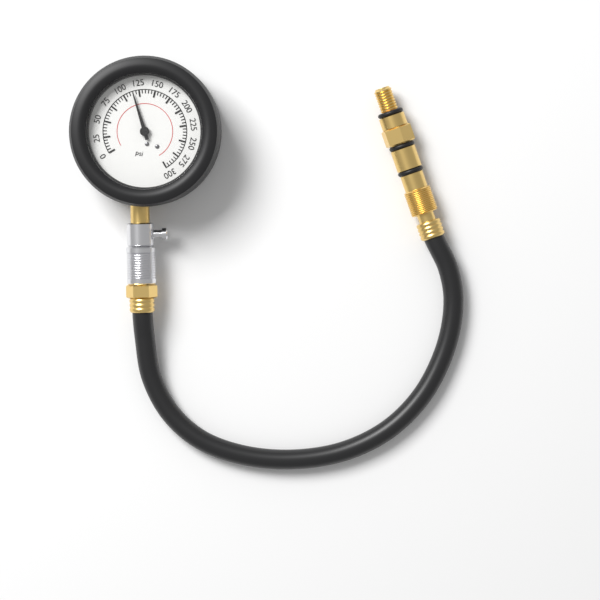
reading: 115 psi
